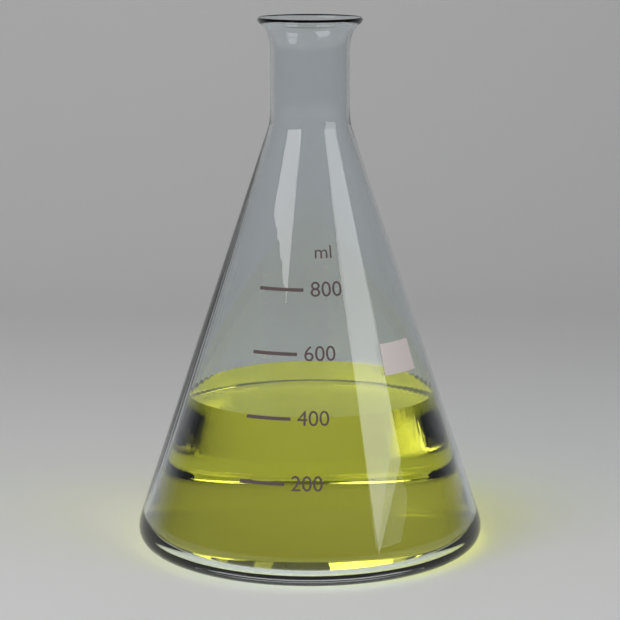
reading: 400 ml
